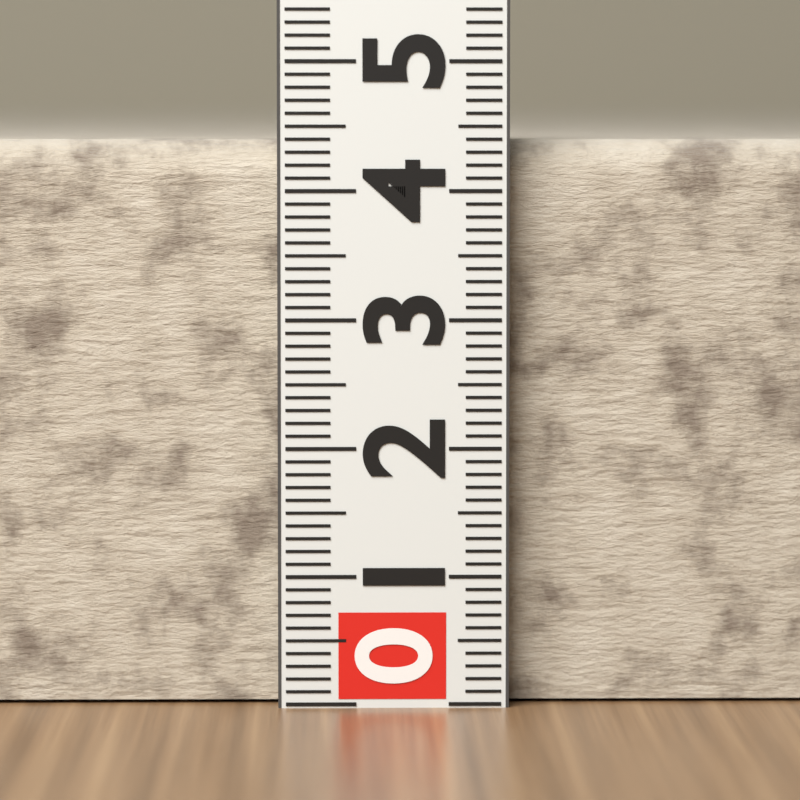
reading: 4.4 (no unit)
